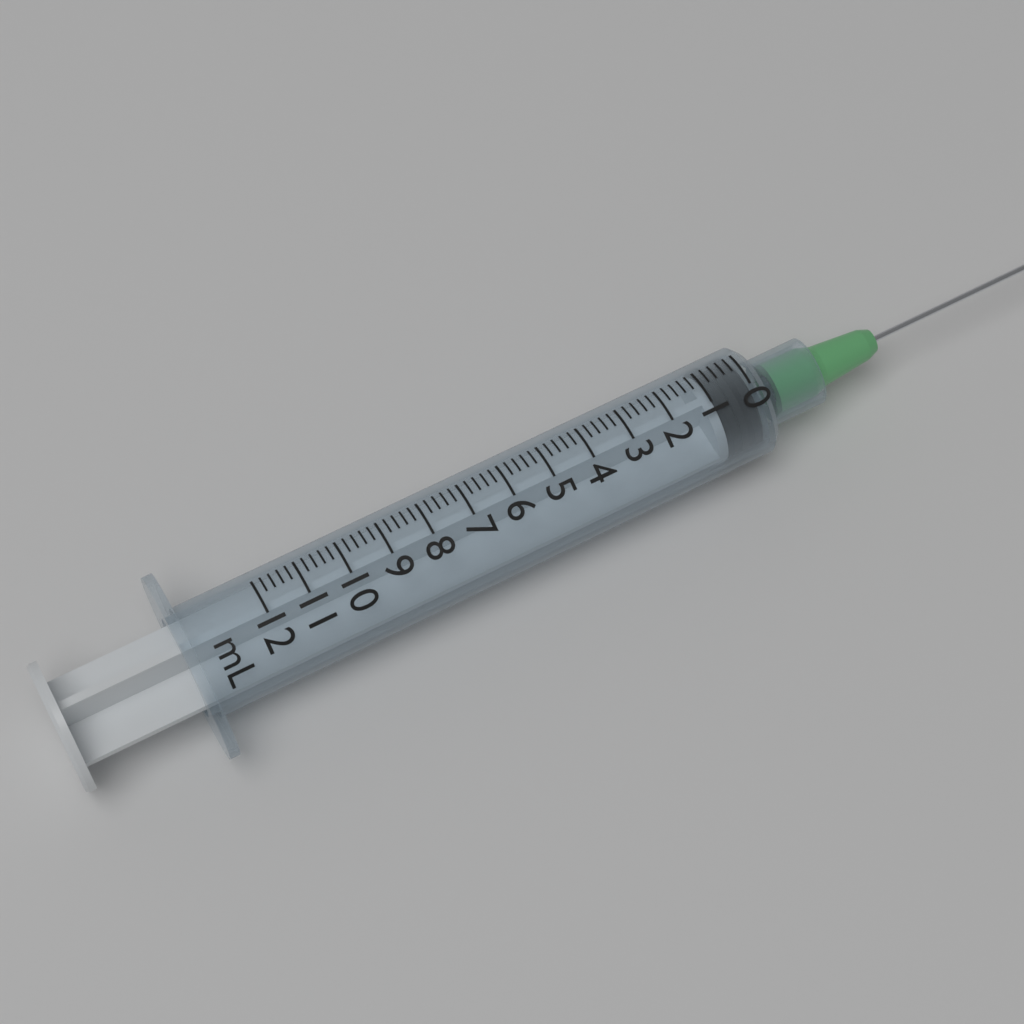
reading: 0.0 ml
